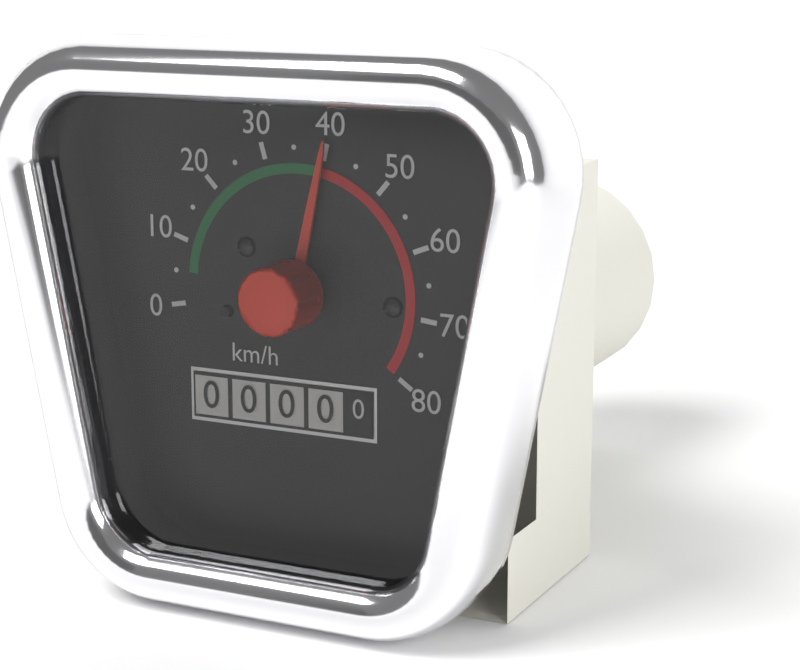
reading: 40 km/h
